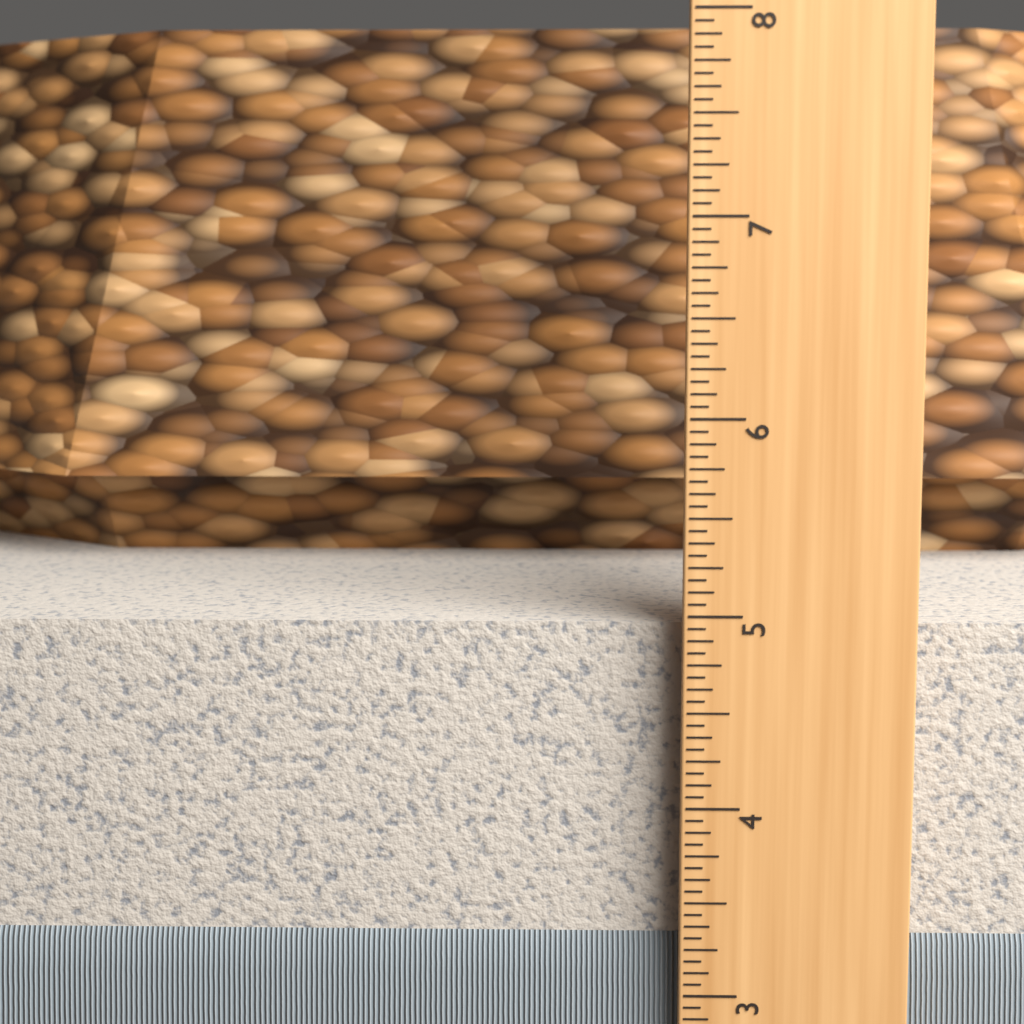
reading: 4.9375 in
